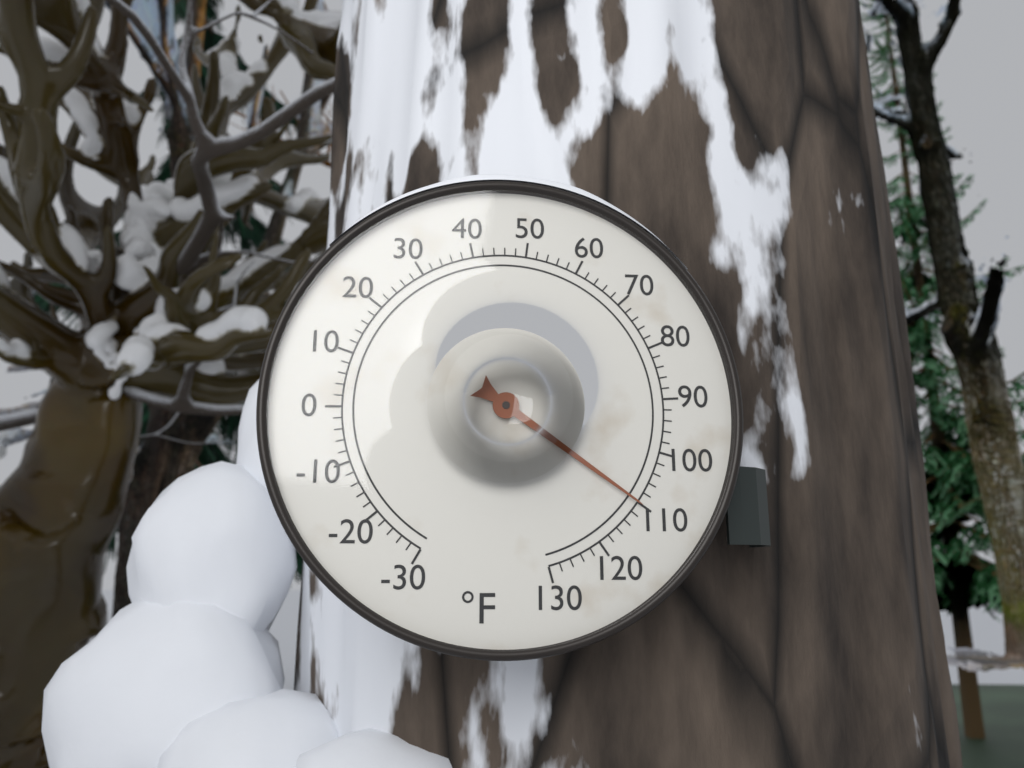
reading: 110 °F
